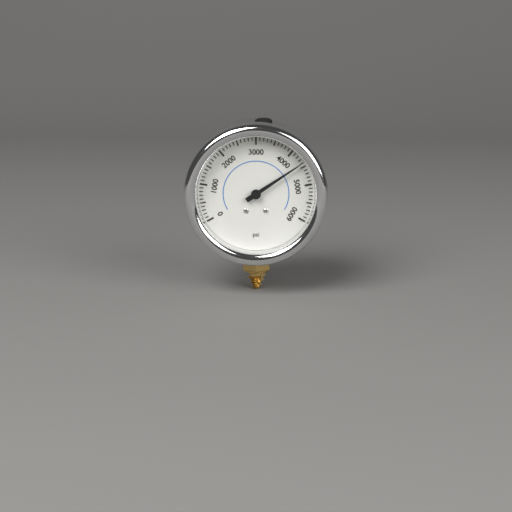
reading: 4400 psi
